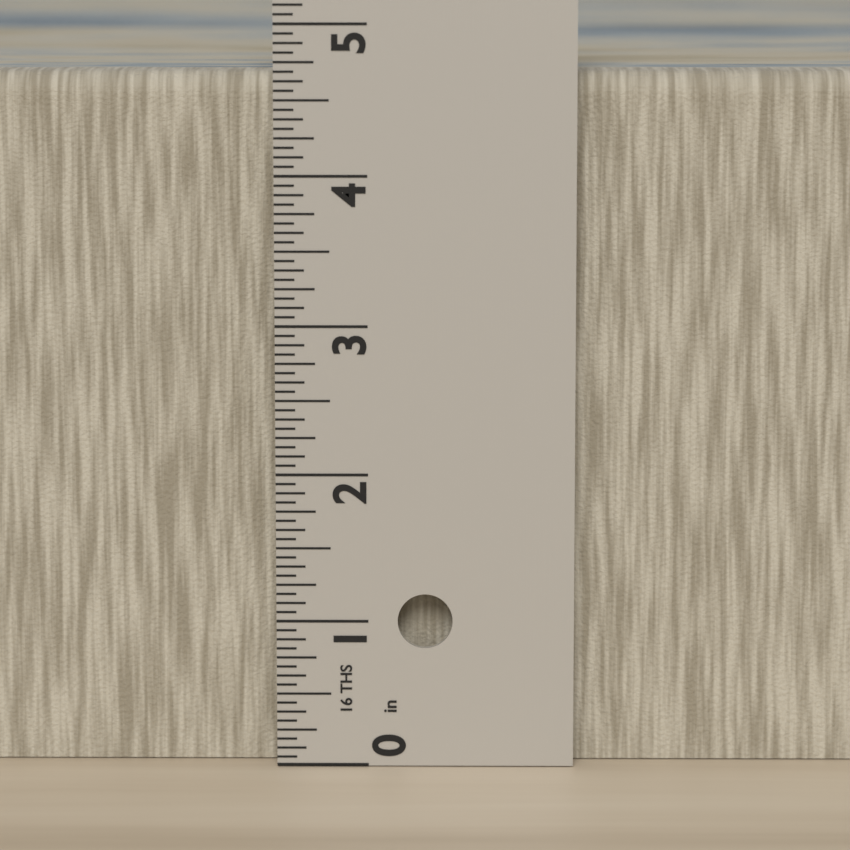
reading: 4.6875 in
